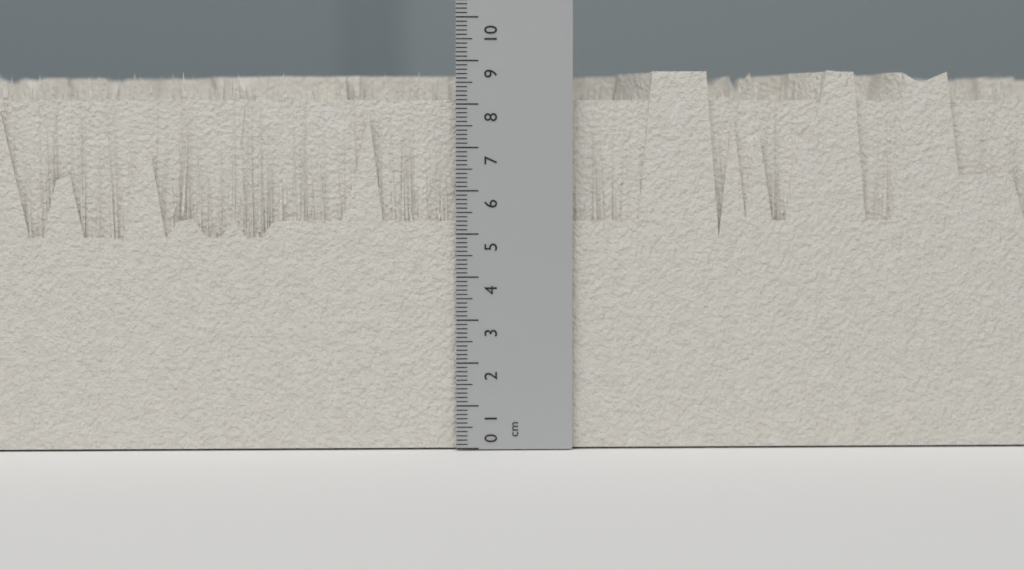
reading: 8.8 cm
